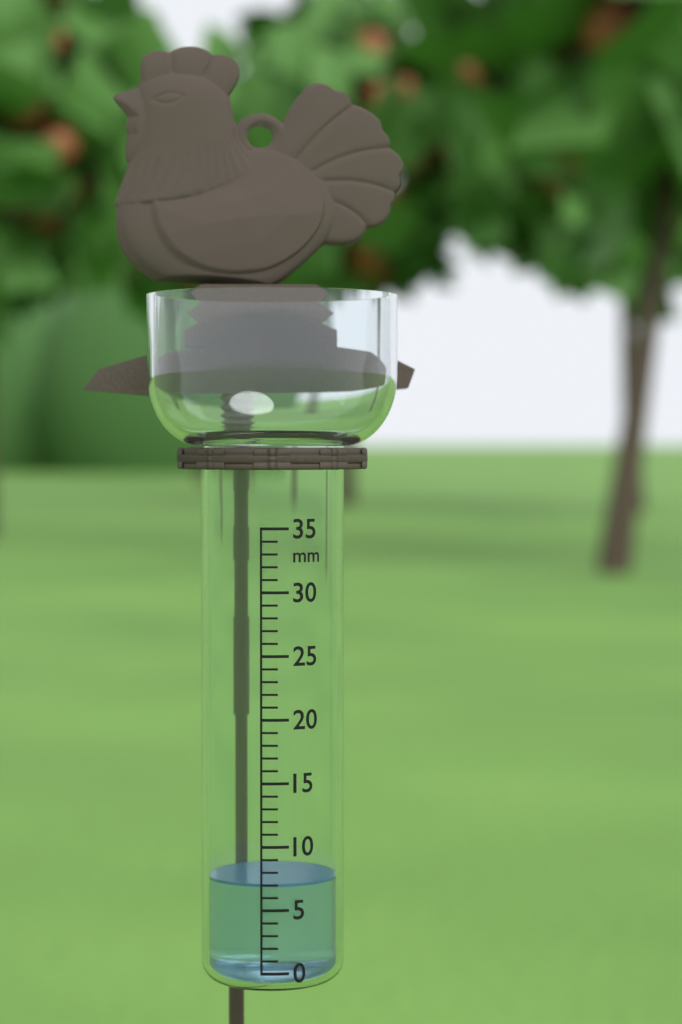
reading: 7 mm
